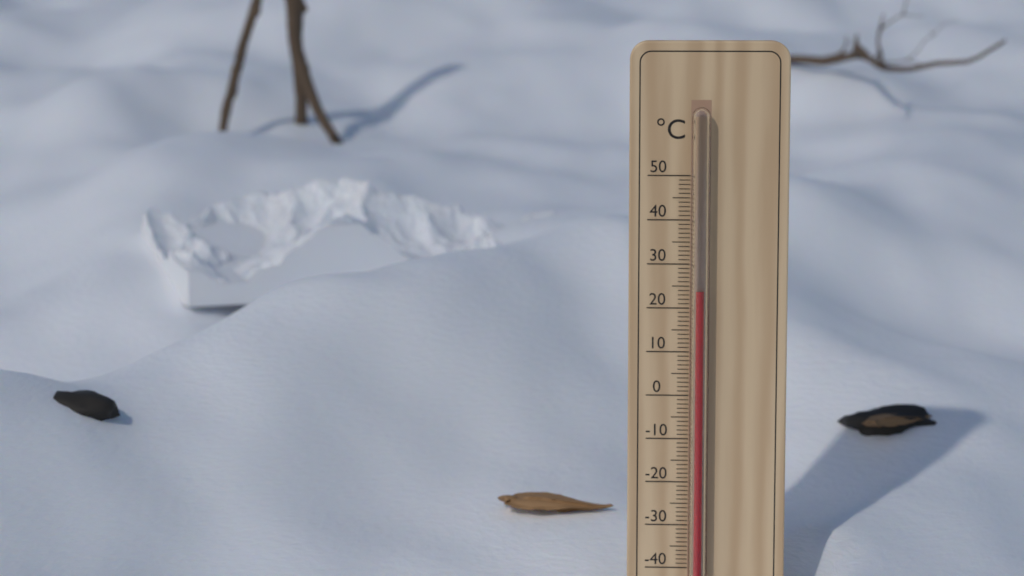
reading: 24 °C
